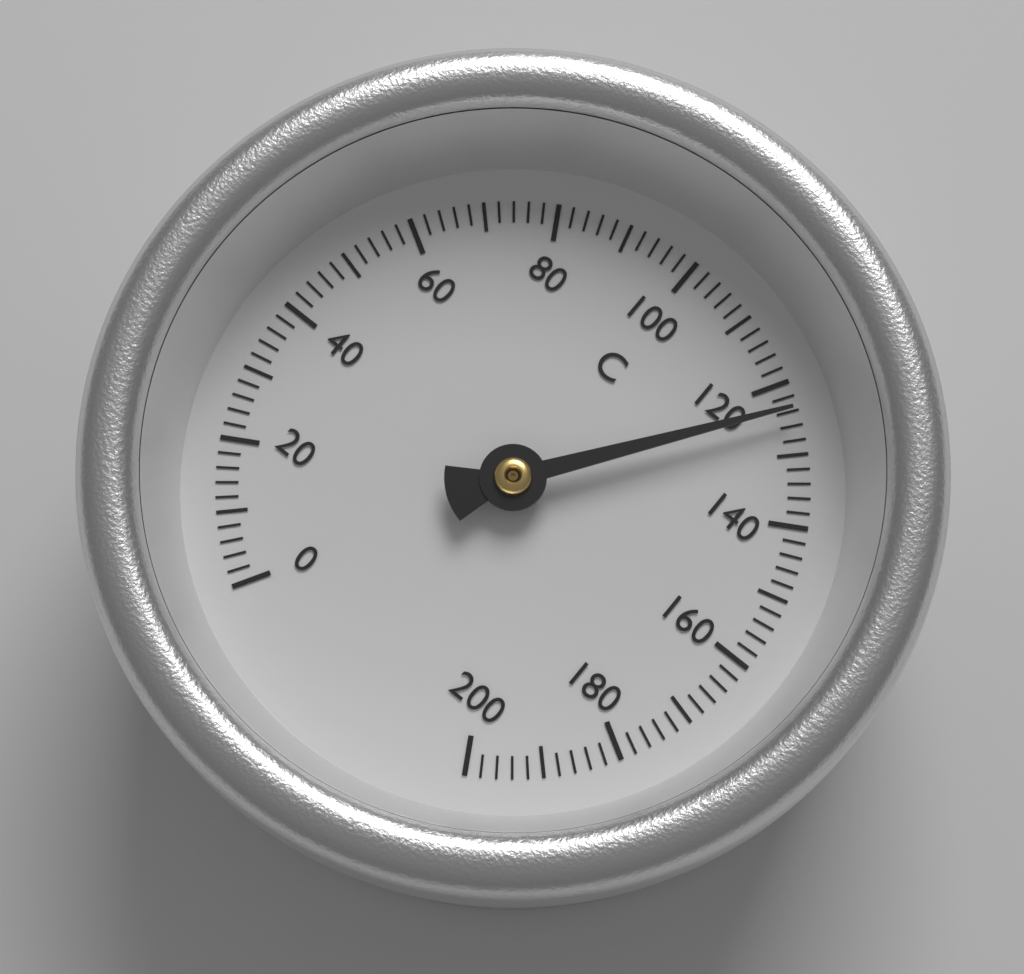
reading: 124 °C
